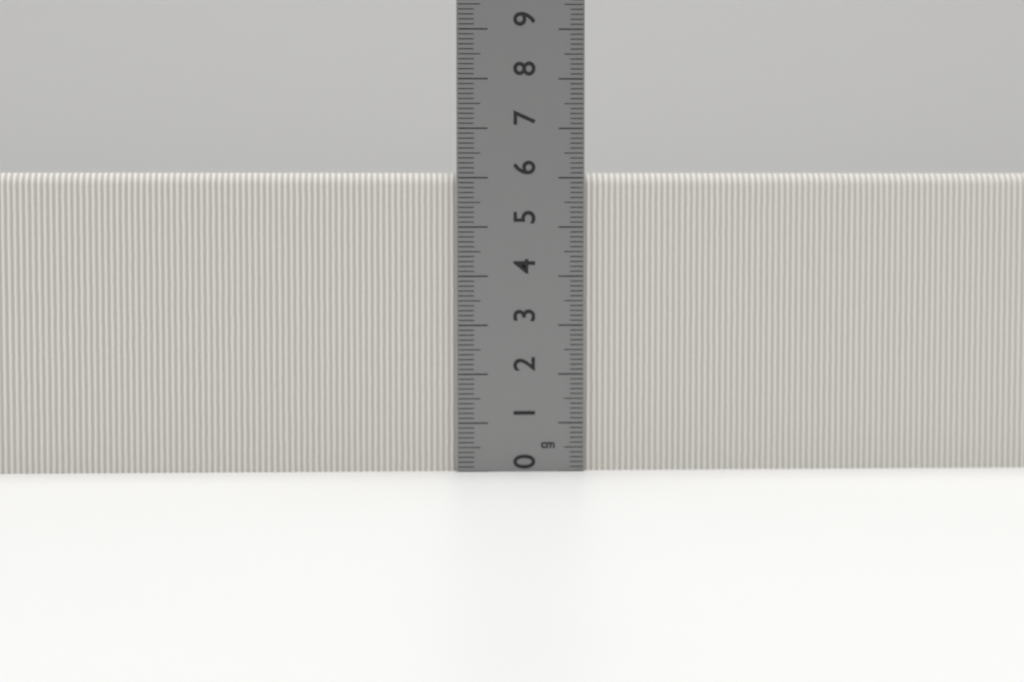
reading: 6.1 cm
